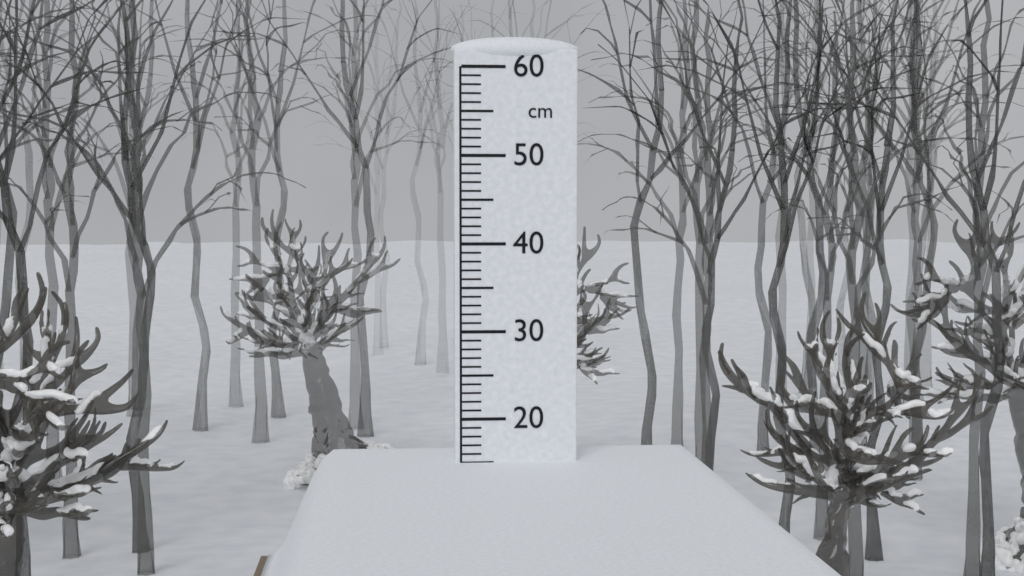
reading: 15 cm
